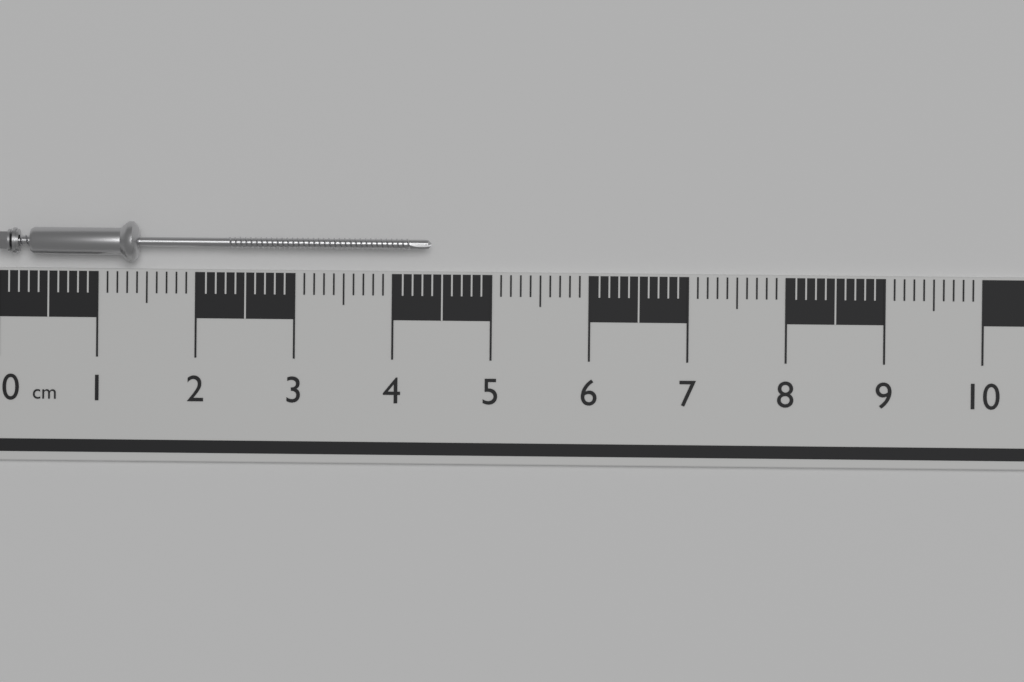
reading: 4.4 cm
